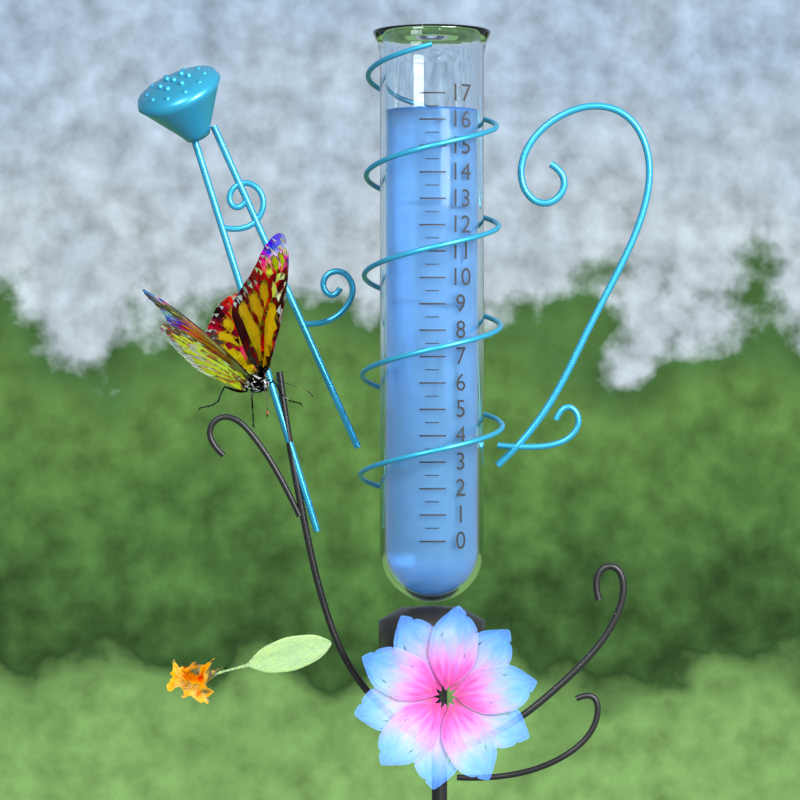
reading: 16.5 (no unit)
